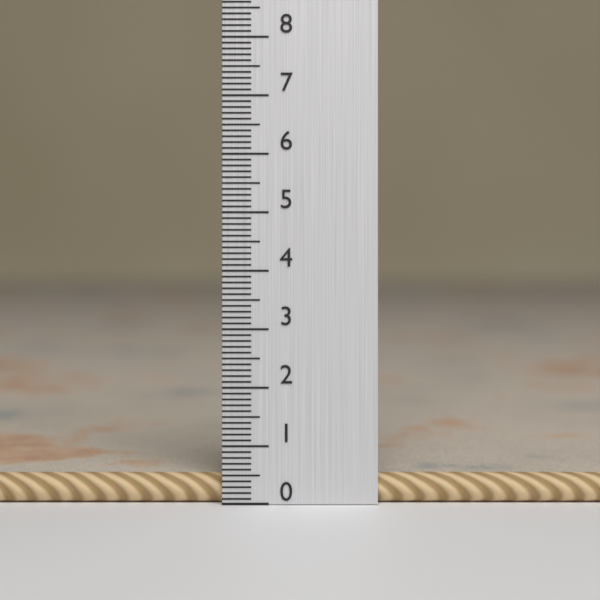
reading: 0.5 (no unit)
